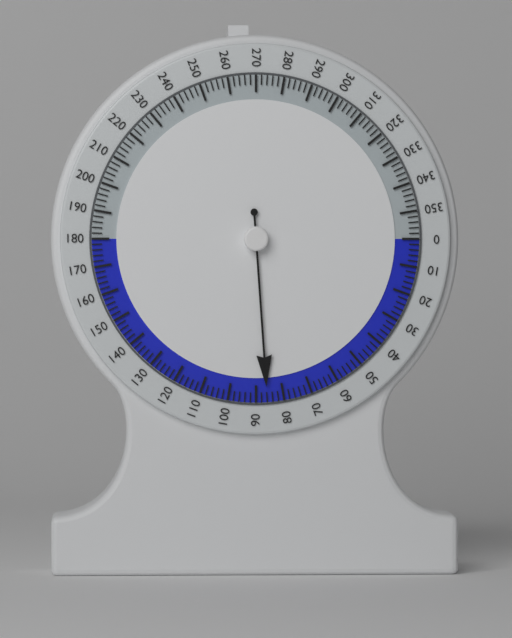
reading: 86 (no unit)
